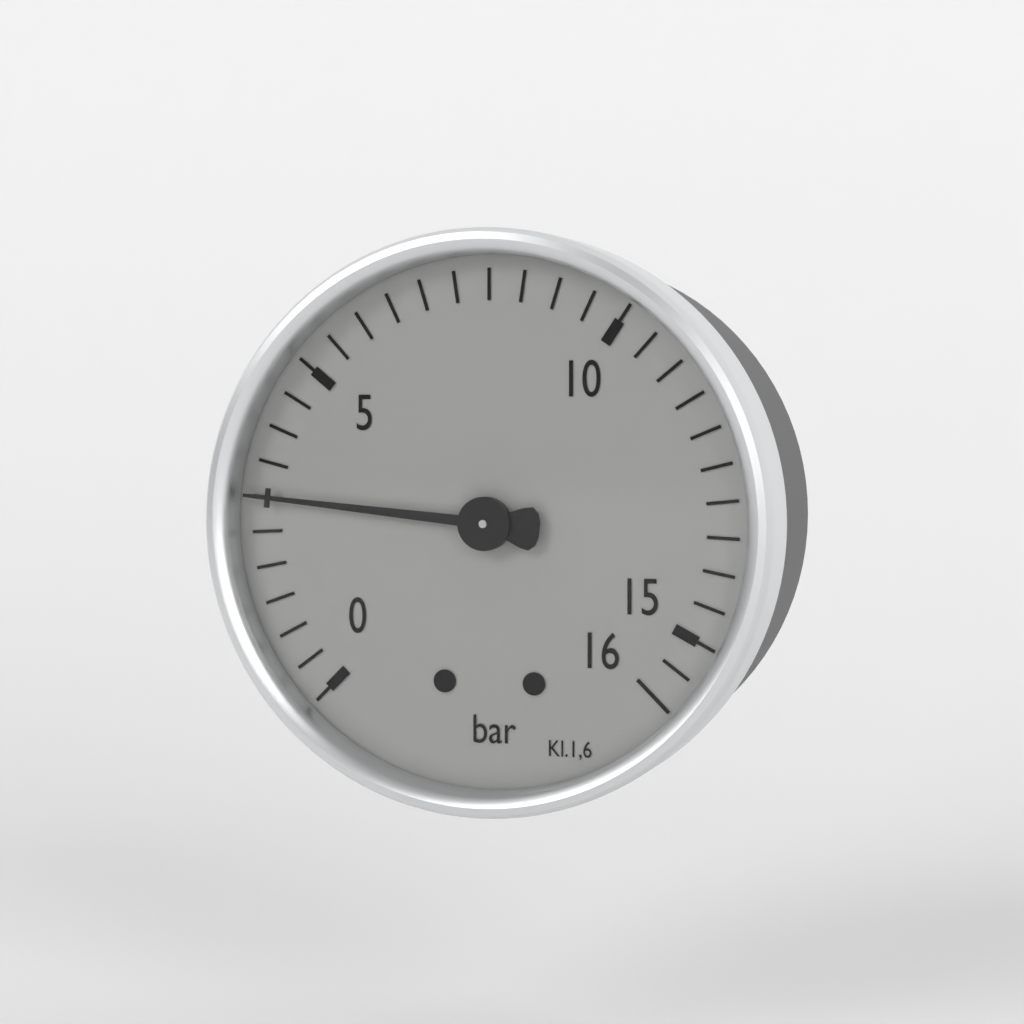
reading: 3.0 bar
